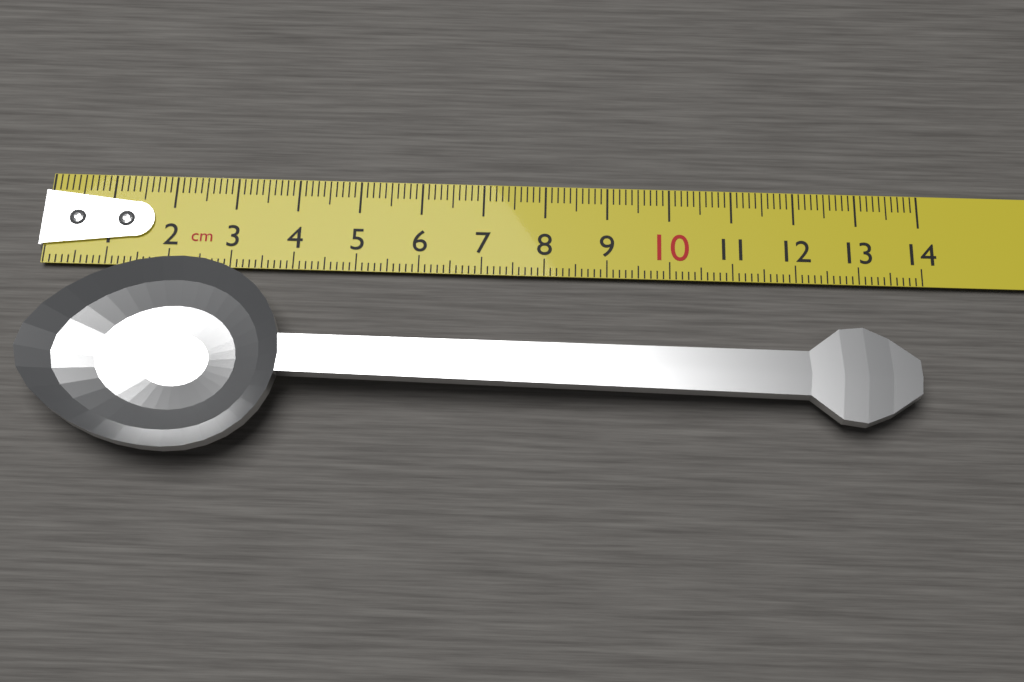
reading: 13.8 cm
